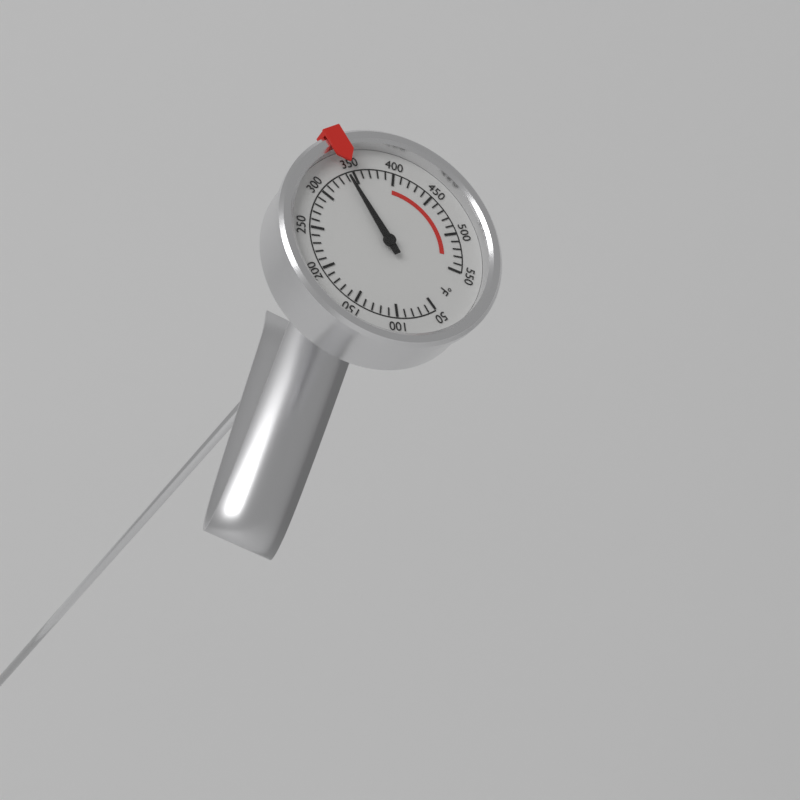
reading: 340 °F
